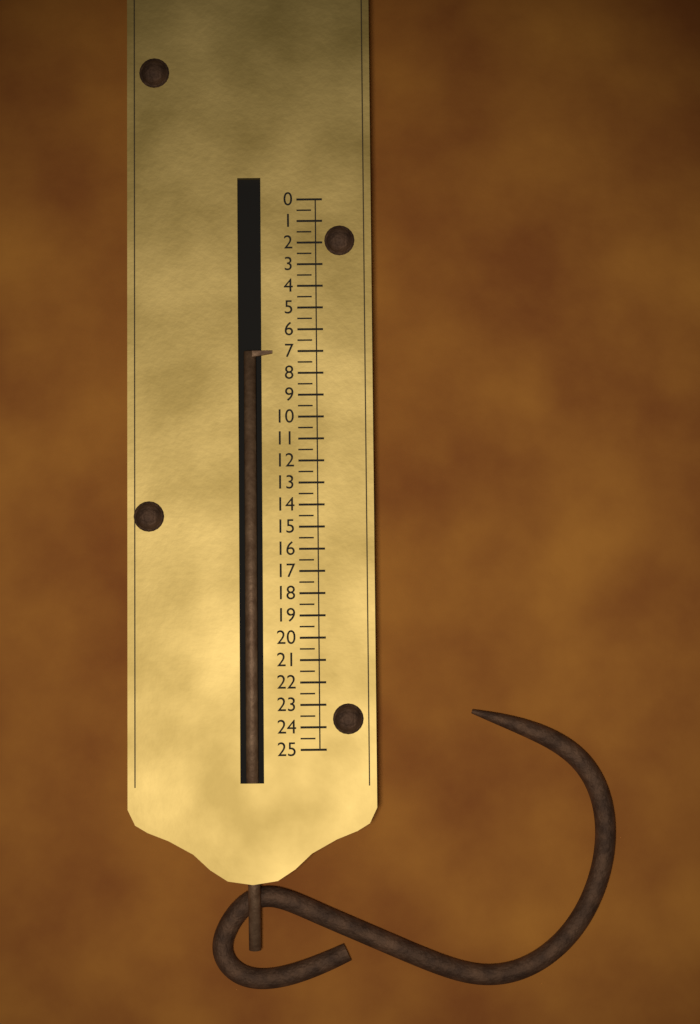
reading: 7.0 (no unit)
